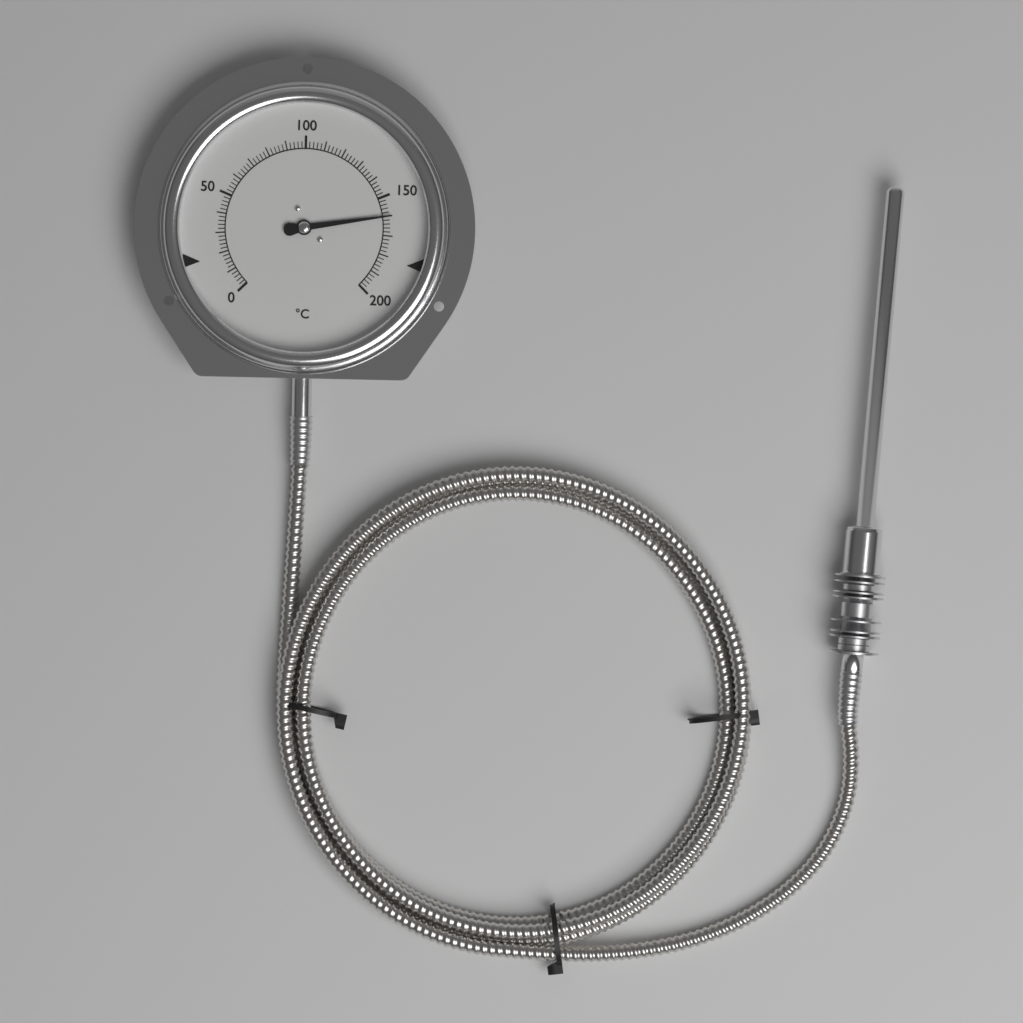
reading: 160 °C
